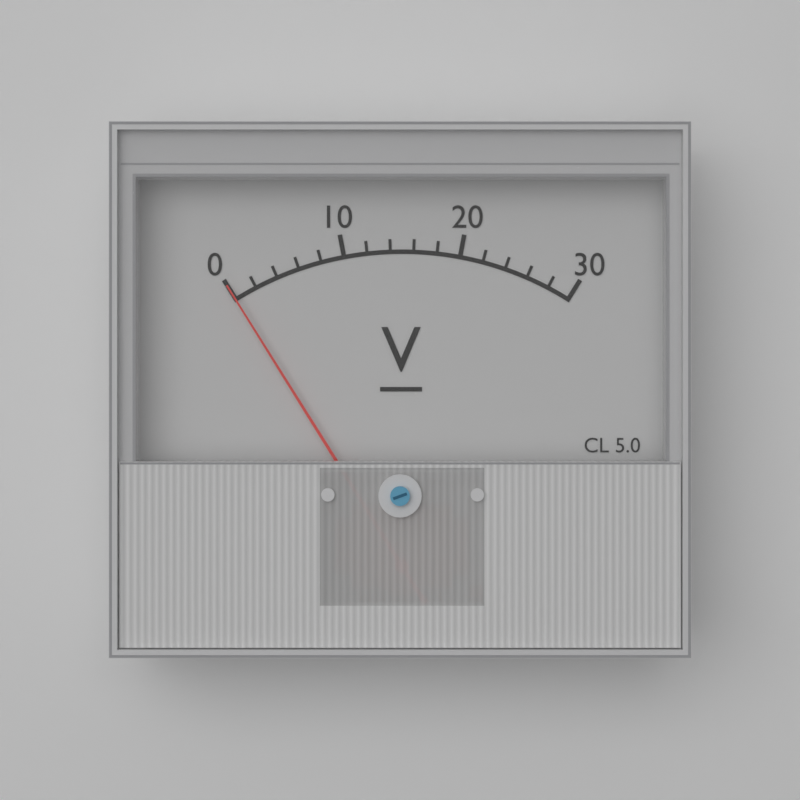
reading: 0 V
